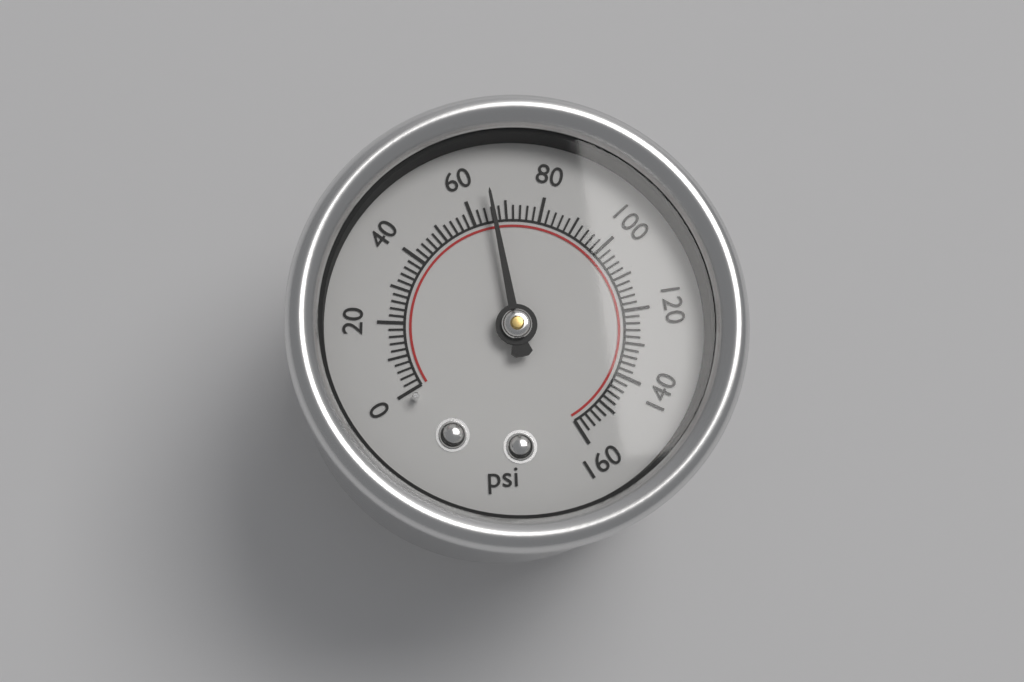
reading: 66 psi
